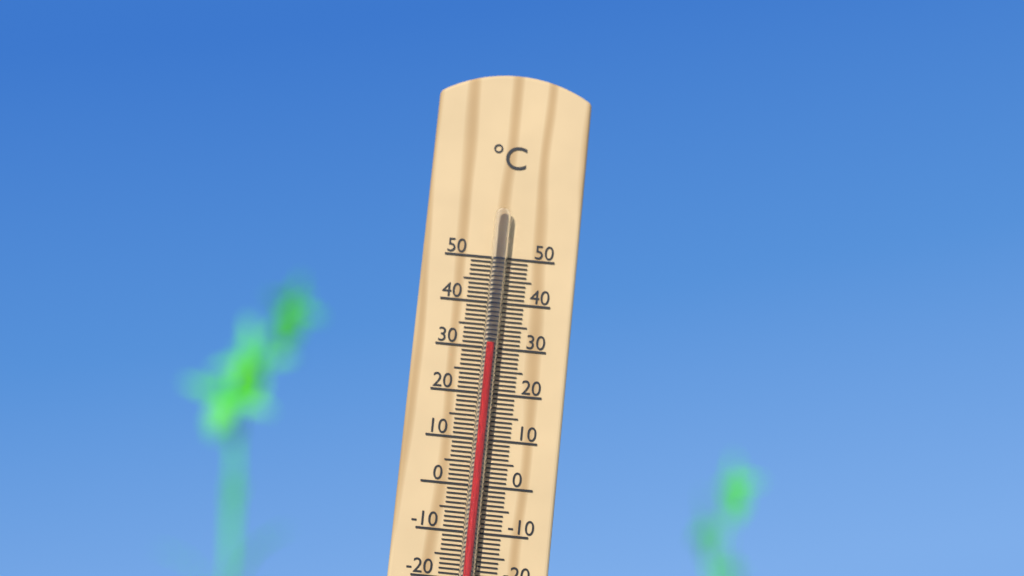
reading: 31 °C
